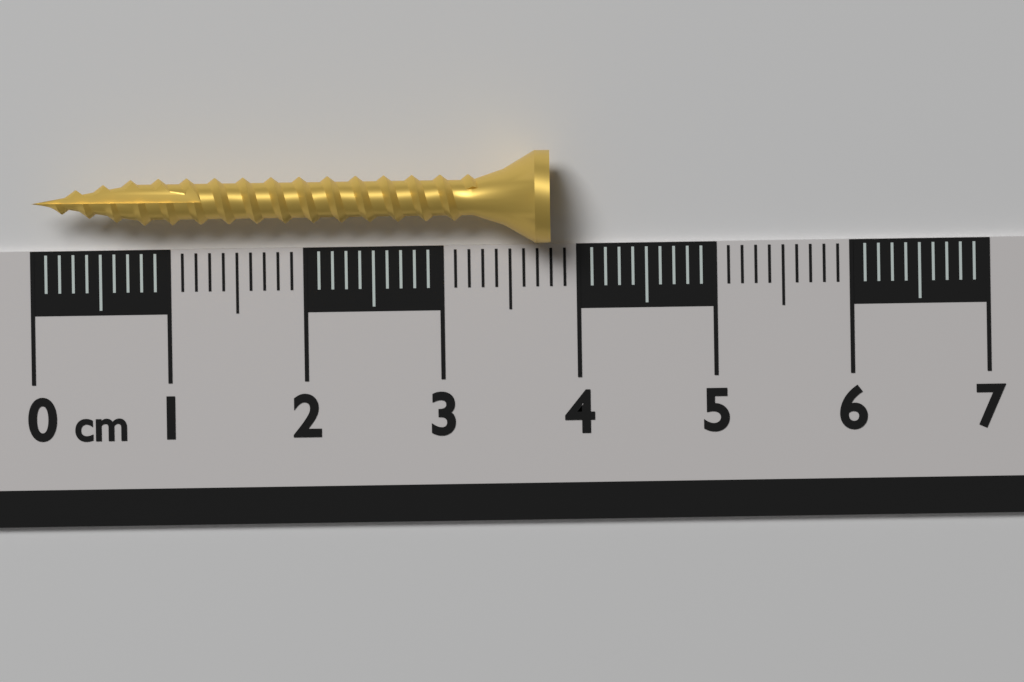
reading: 3.8 cm
